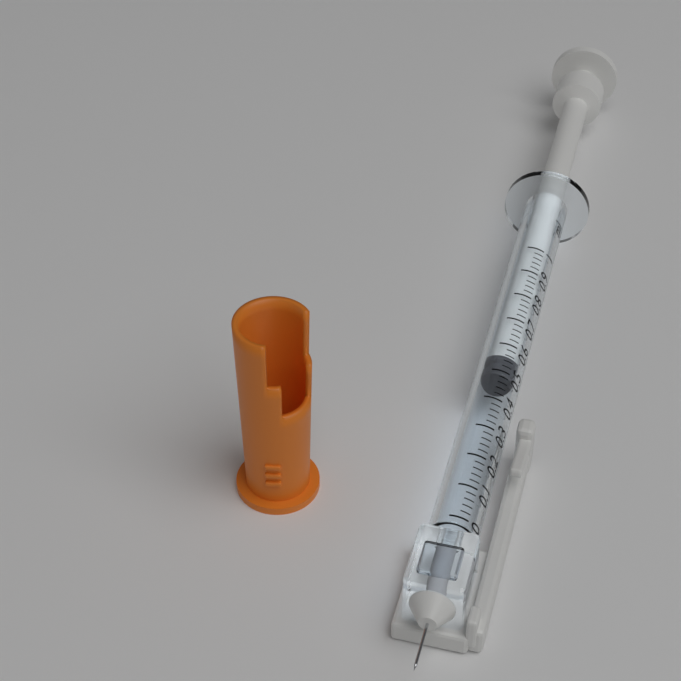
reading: 0.50 ml
